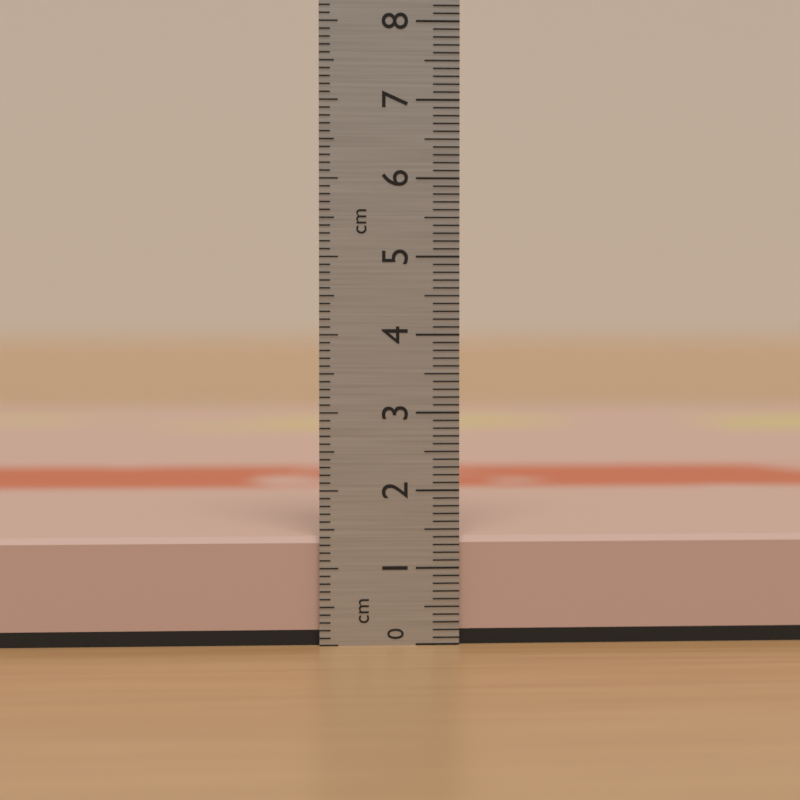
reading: 1.4 cm
